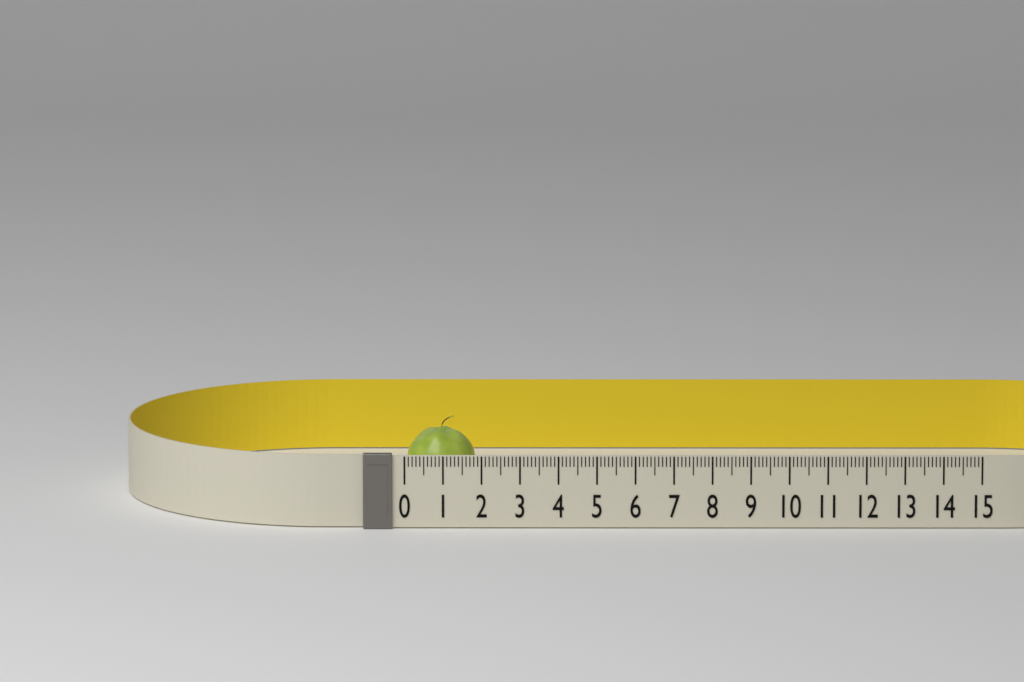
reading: 1.8 (no unit)
